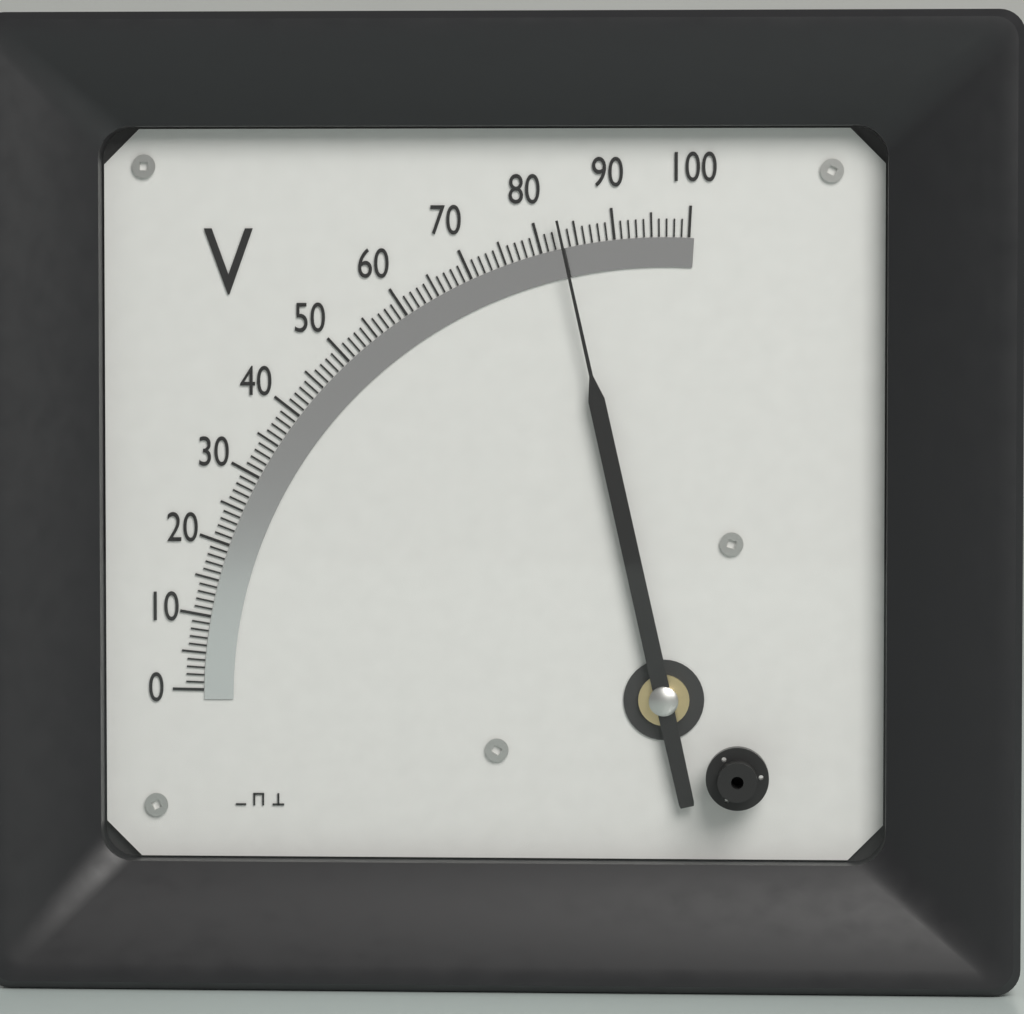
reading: 83 V
